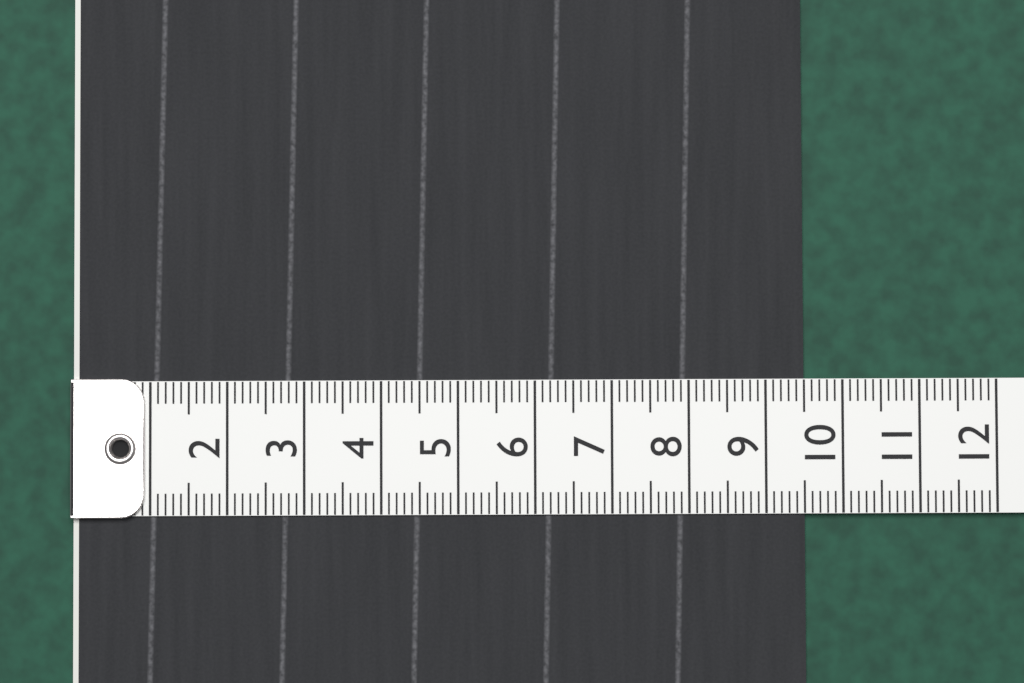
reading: 9.5 (no unit)
